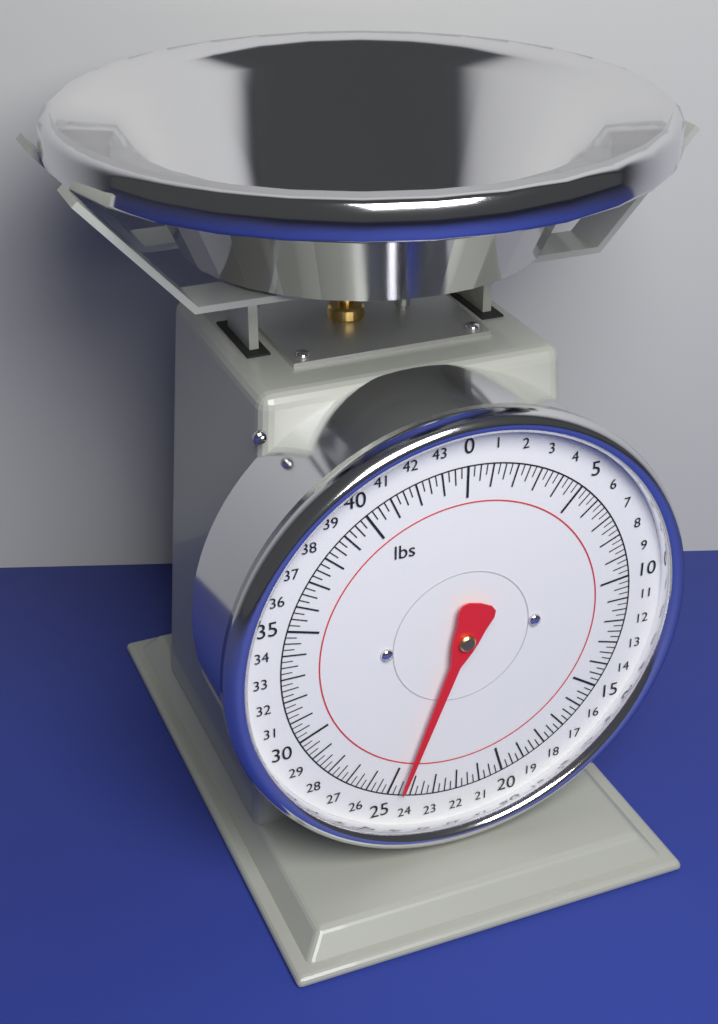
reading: 24.50 lbs
